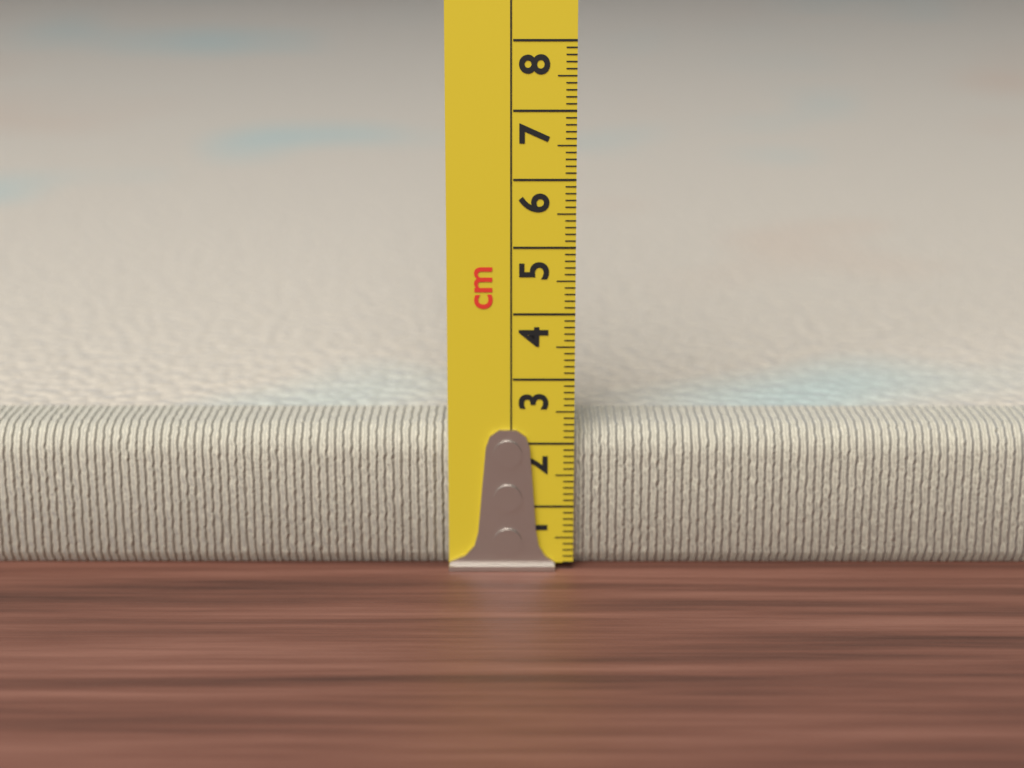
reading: 2.2 cm
